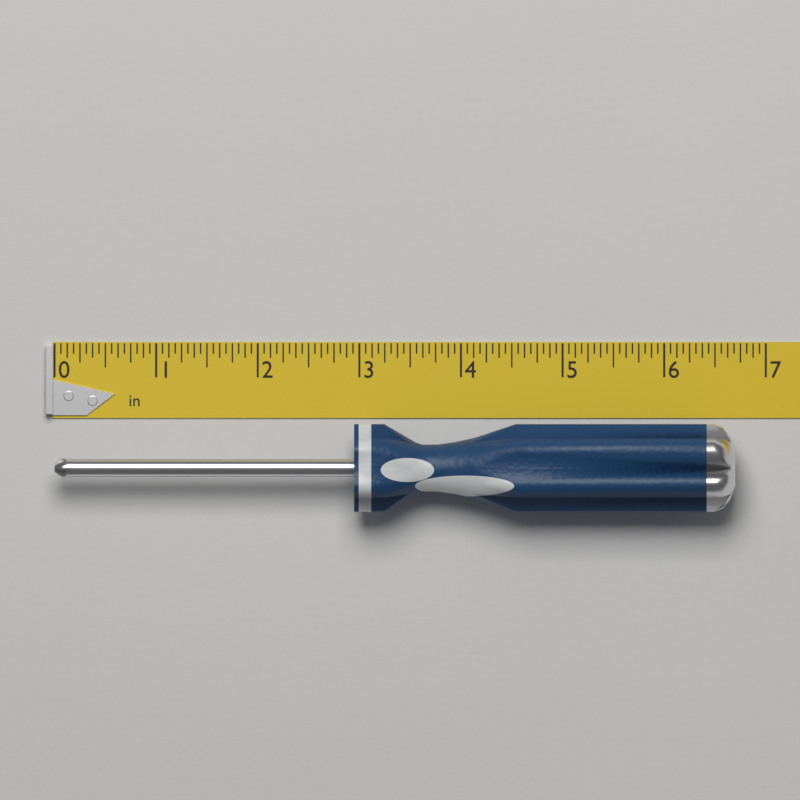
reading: 6.7000 in
